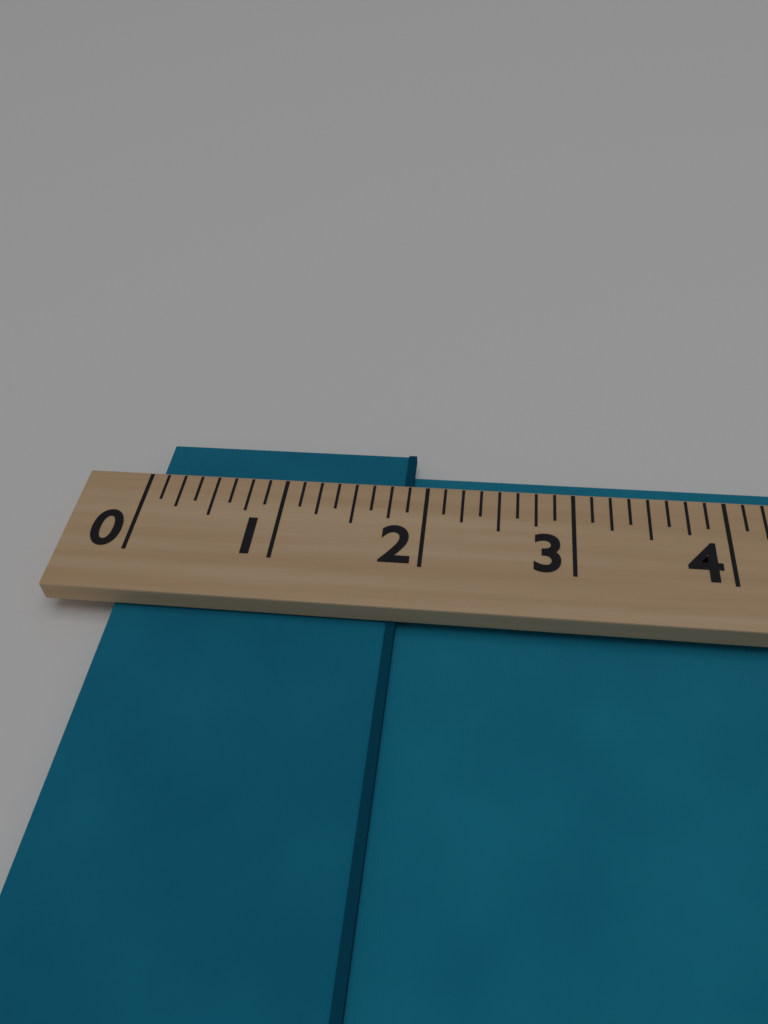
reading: 1.875 (no unit)
